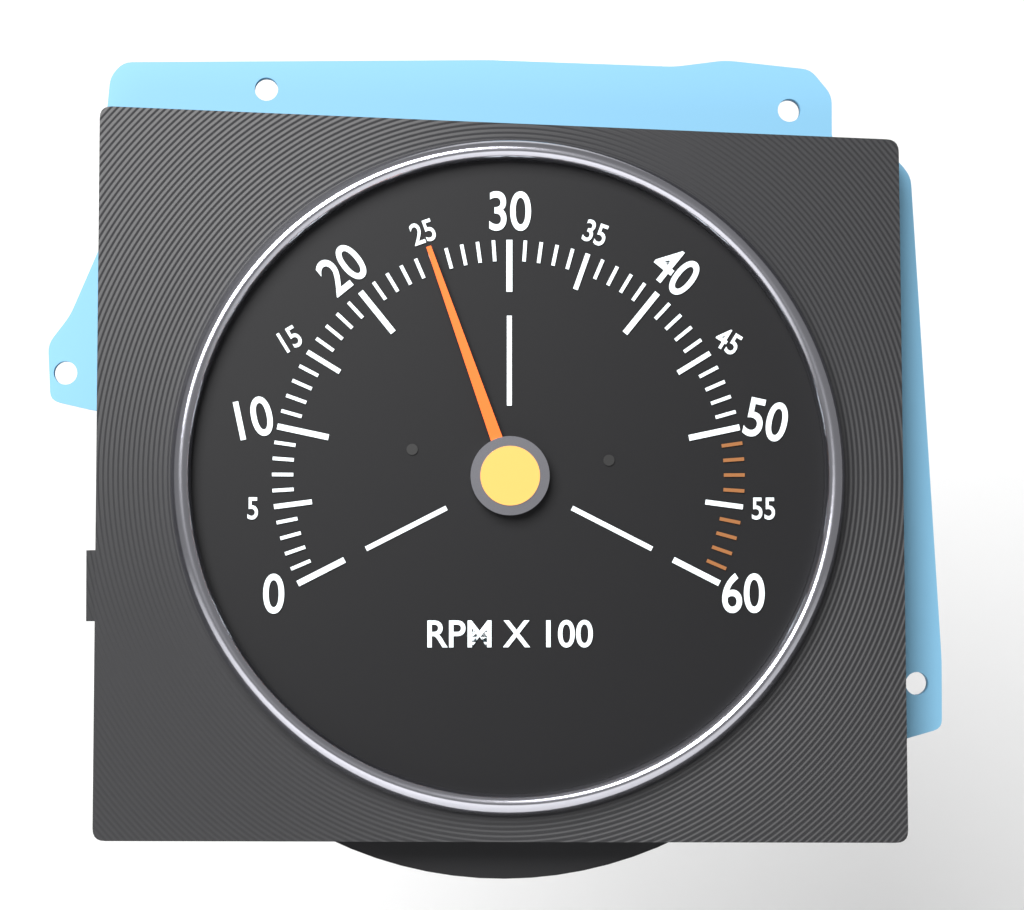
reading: 2500 RPM
